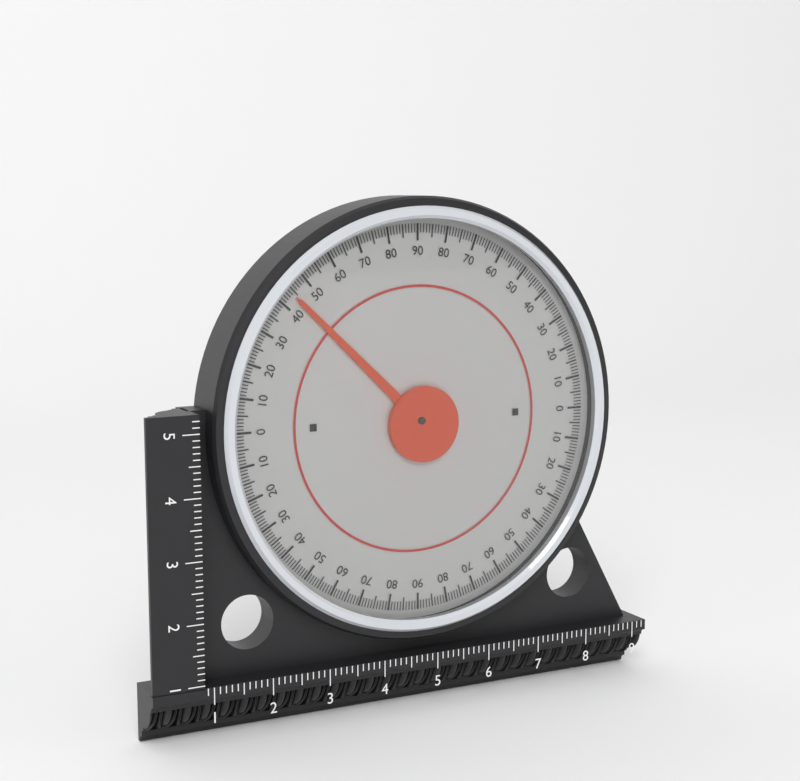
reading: 44 (no unit)
